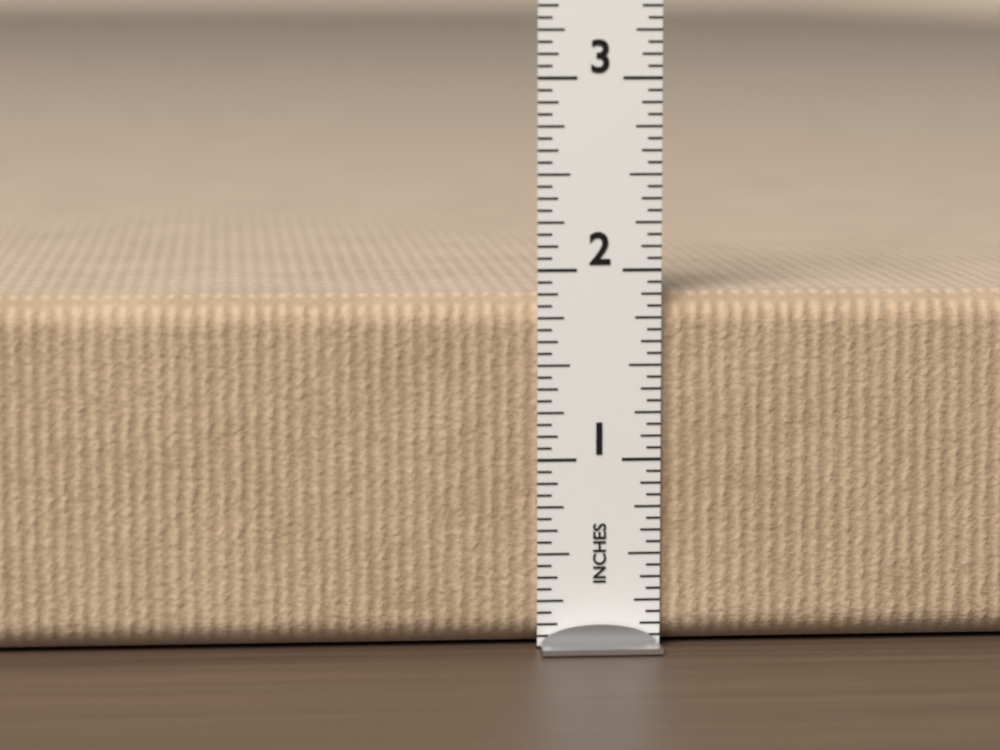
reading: 1.8750 in
